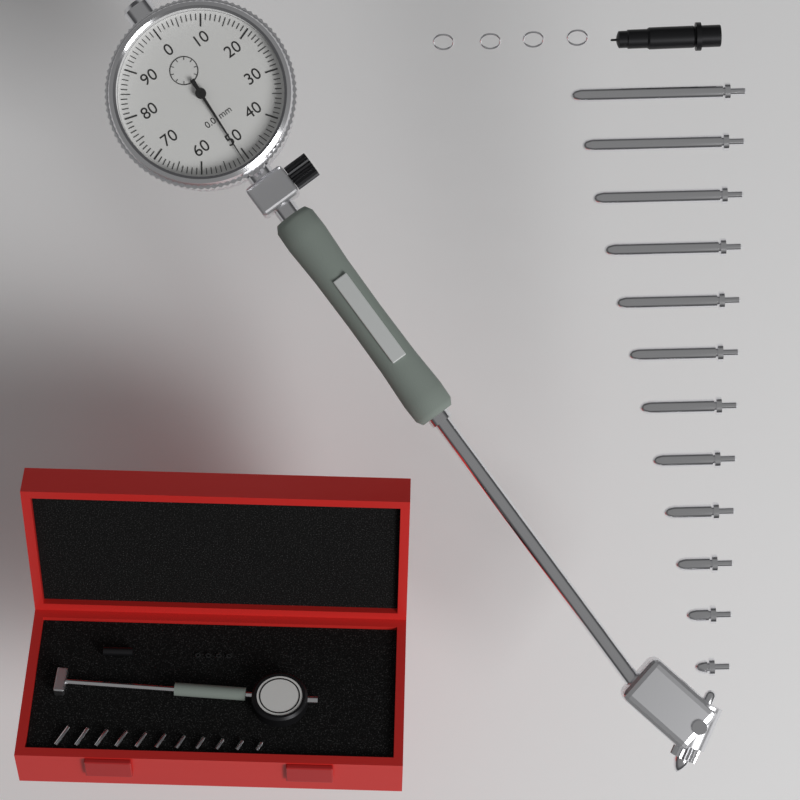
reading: 0.51 mm
